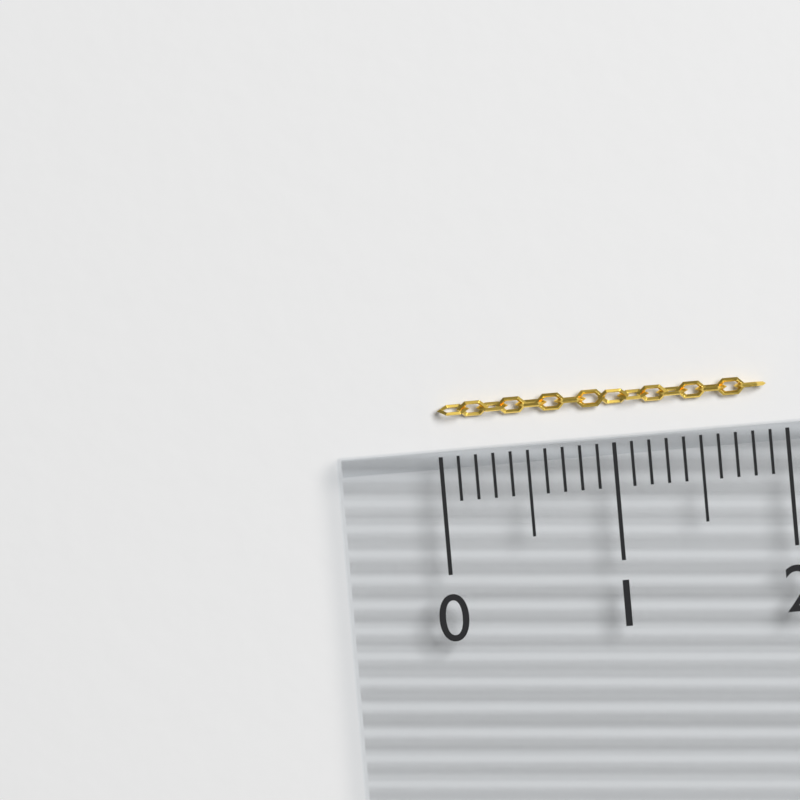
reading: 1.9 (no unit)
